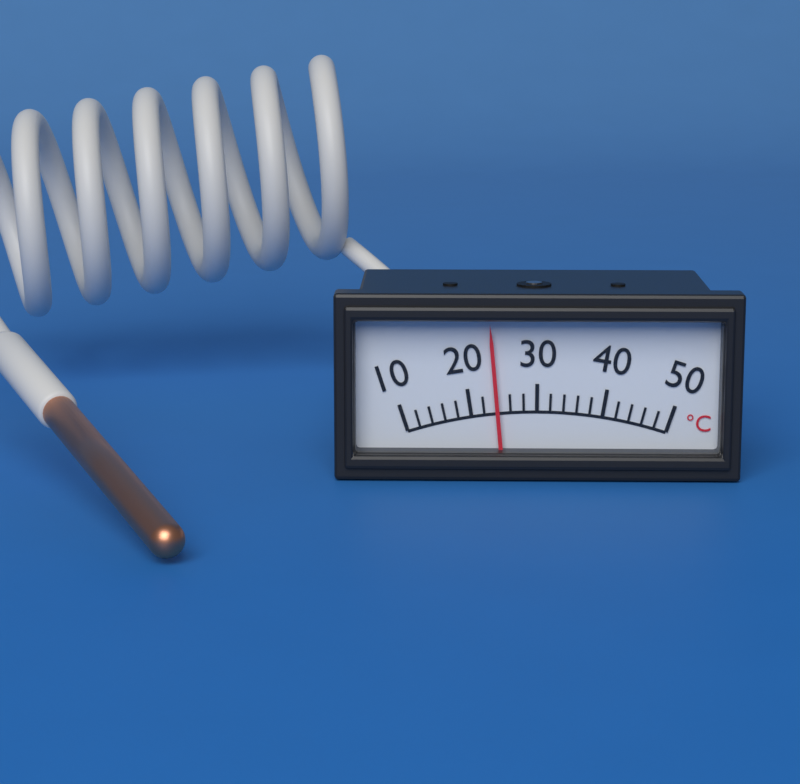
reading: 24 °C
